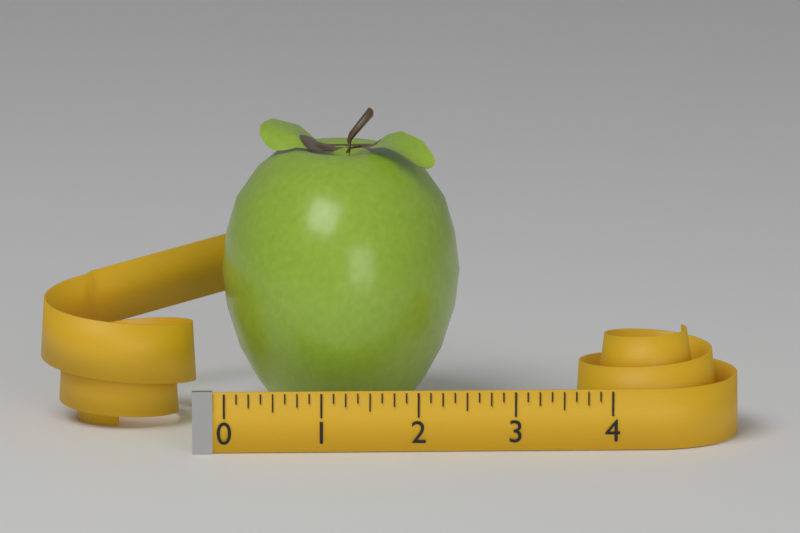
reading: 2.500 (no unit)
